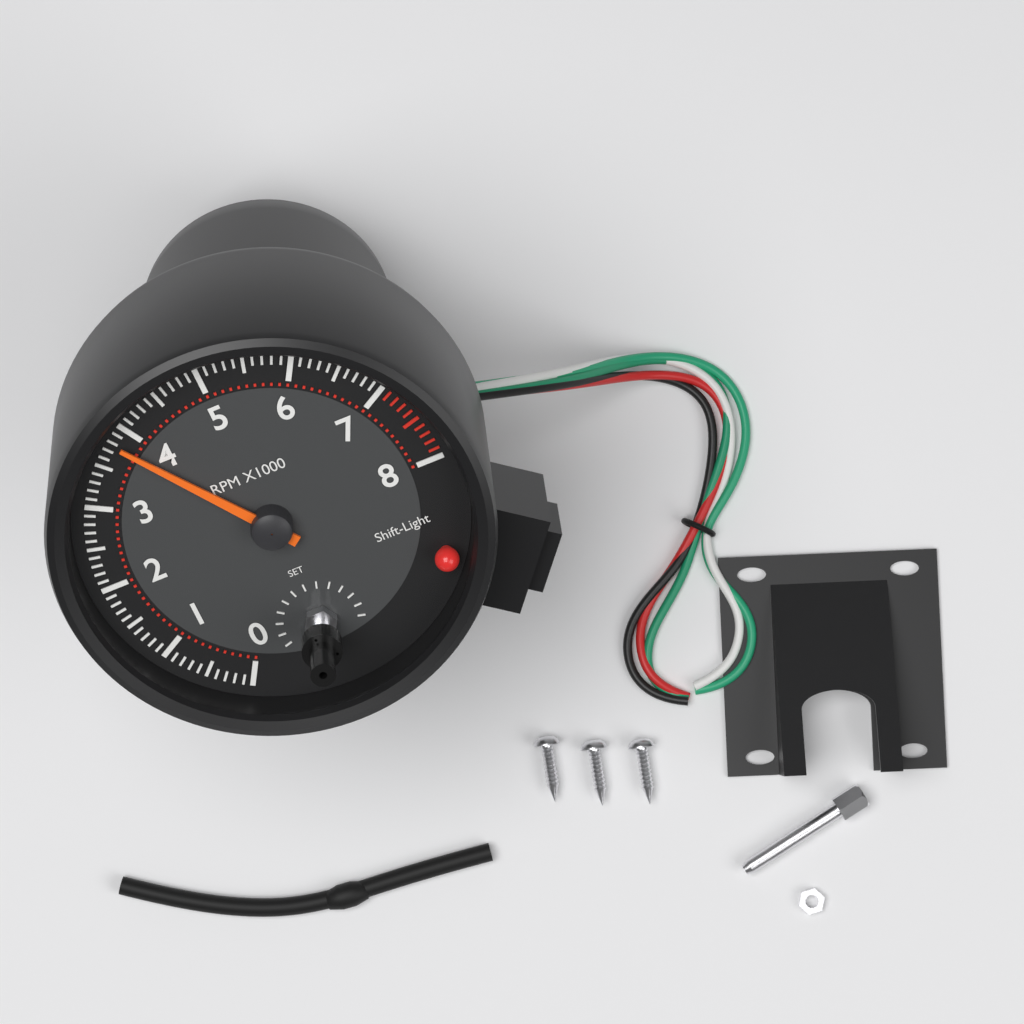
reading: 3800 RPM
